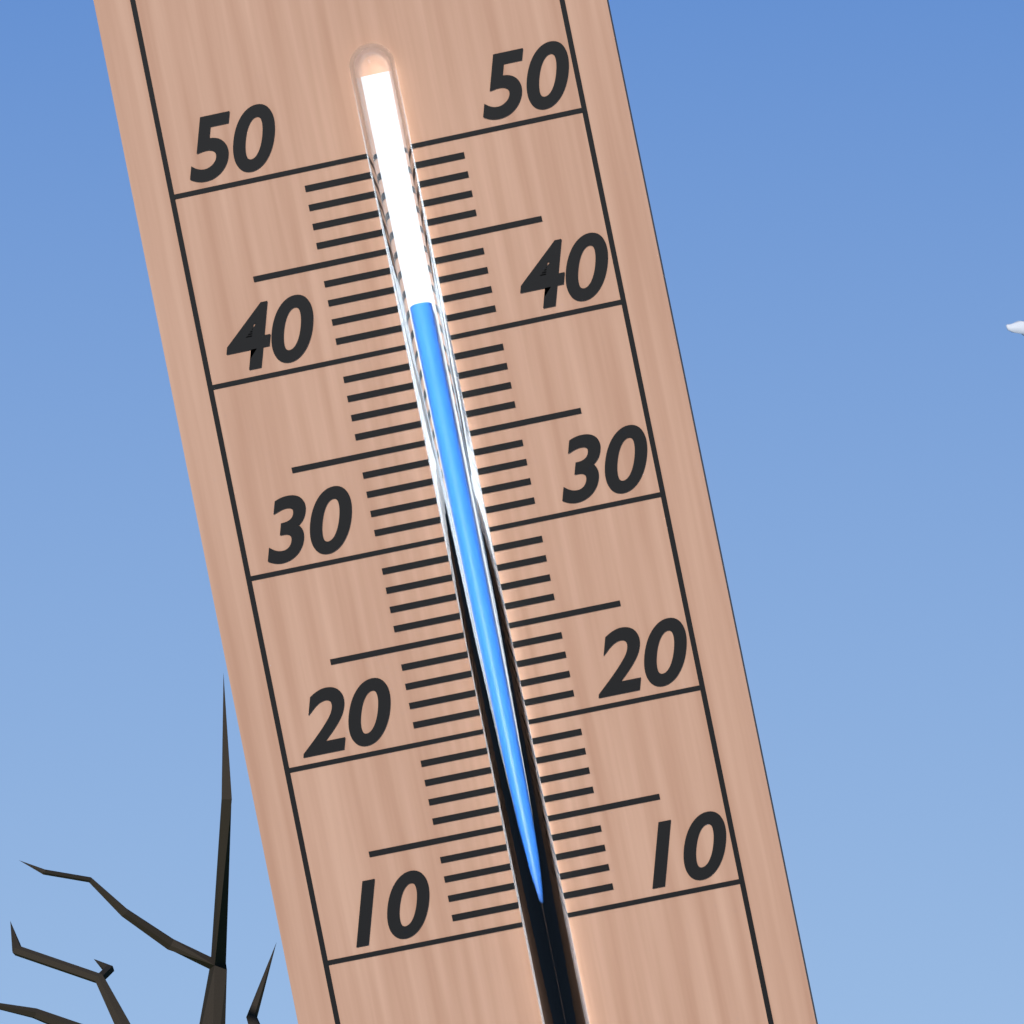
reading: 42 (no unit)
